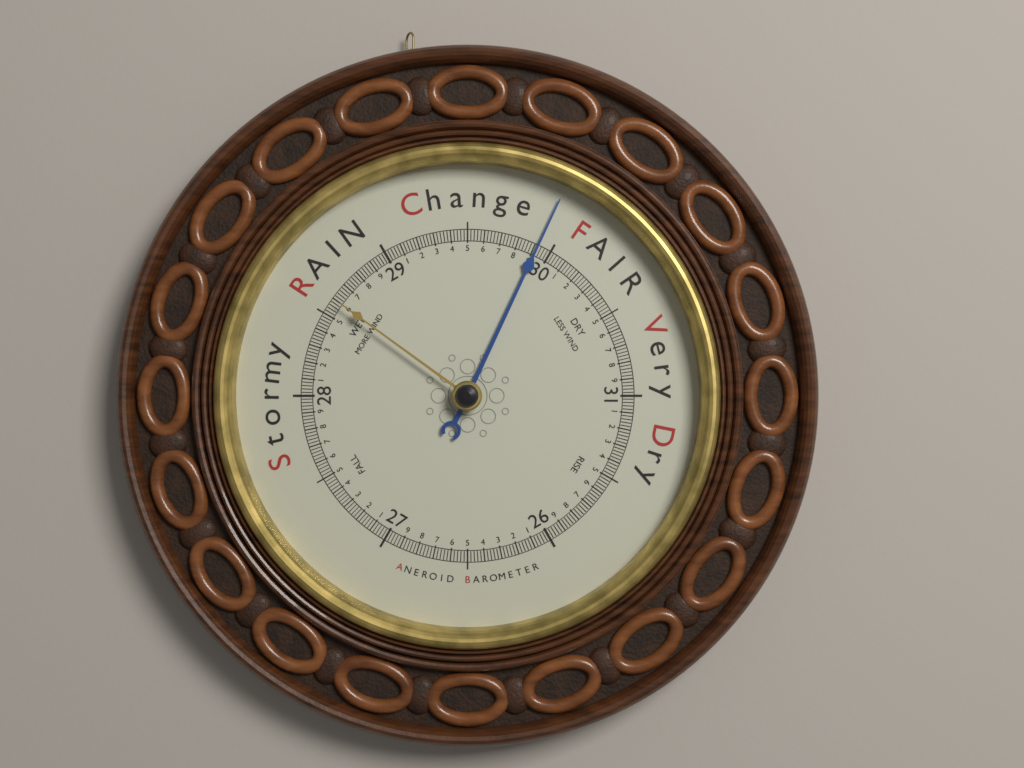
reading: 29.92 (no unit)
